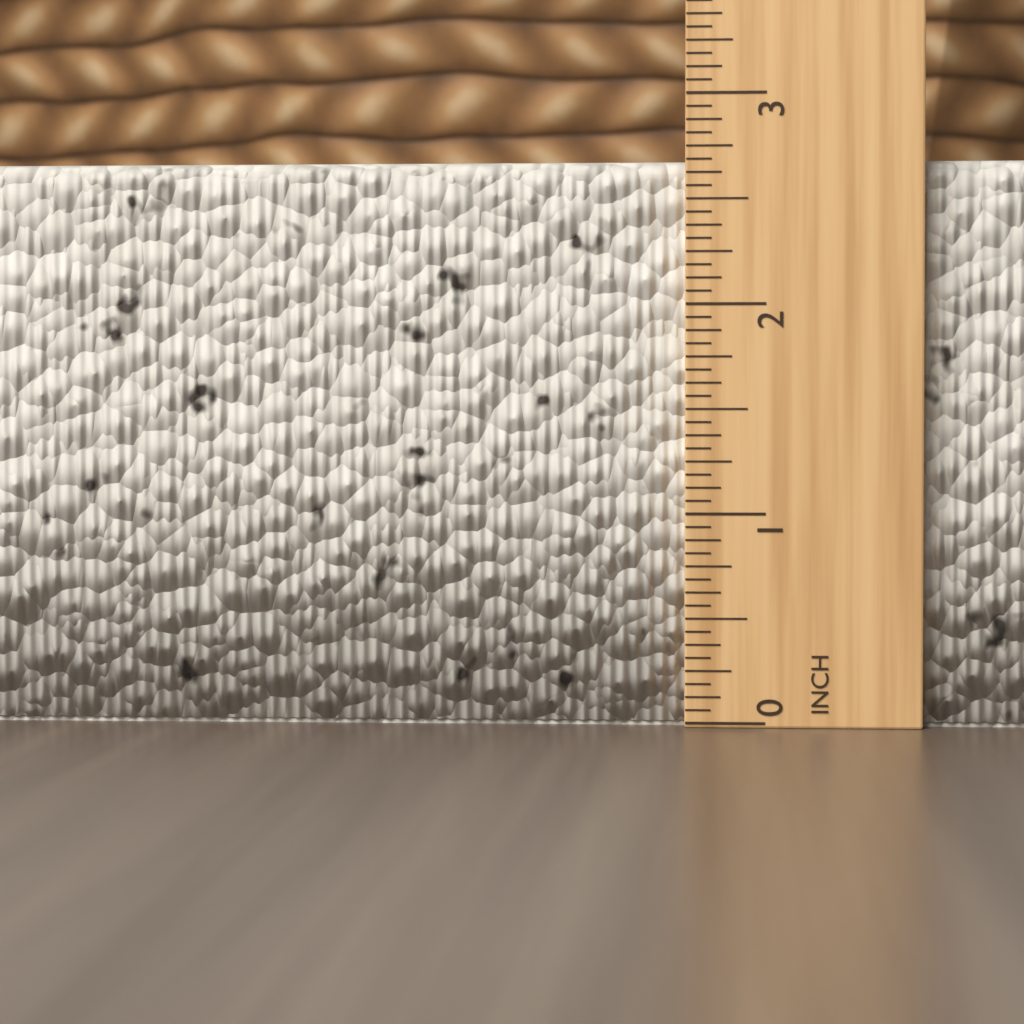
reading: 2.6875 in
